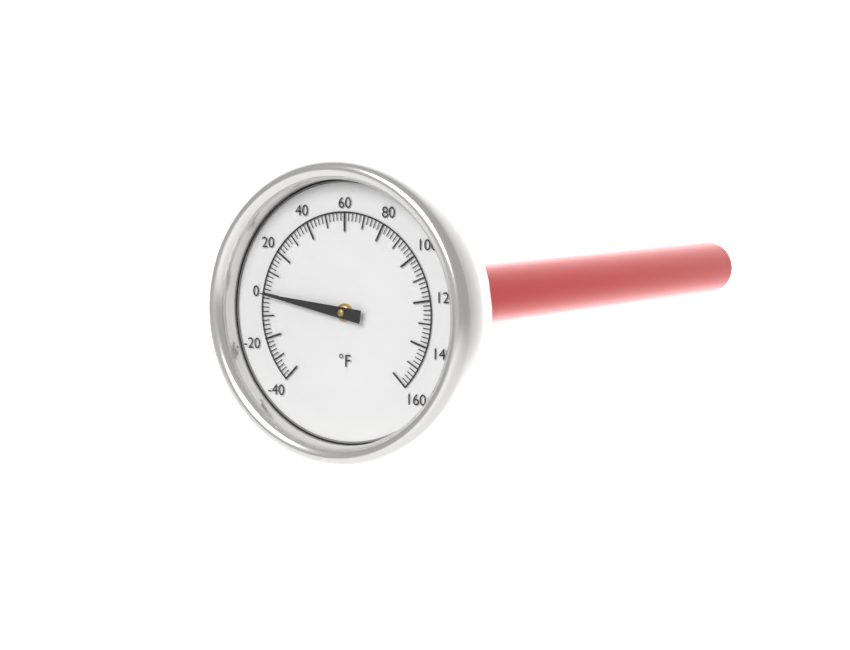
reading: 0 °F
